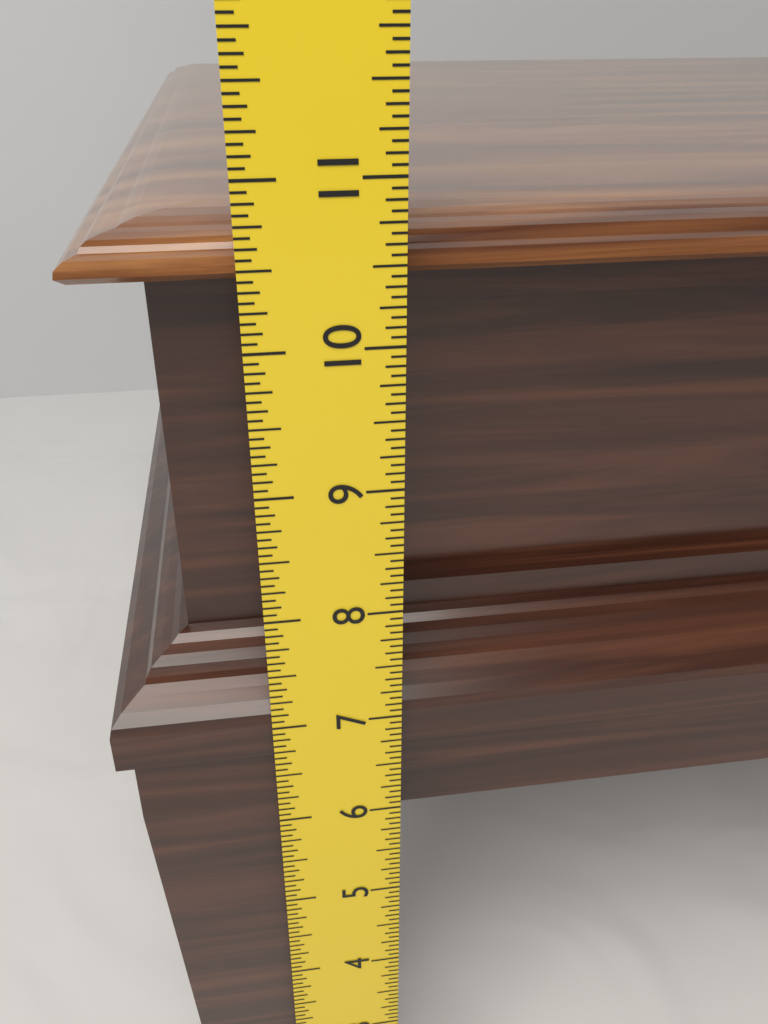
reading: 10.6875 in
